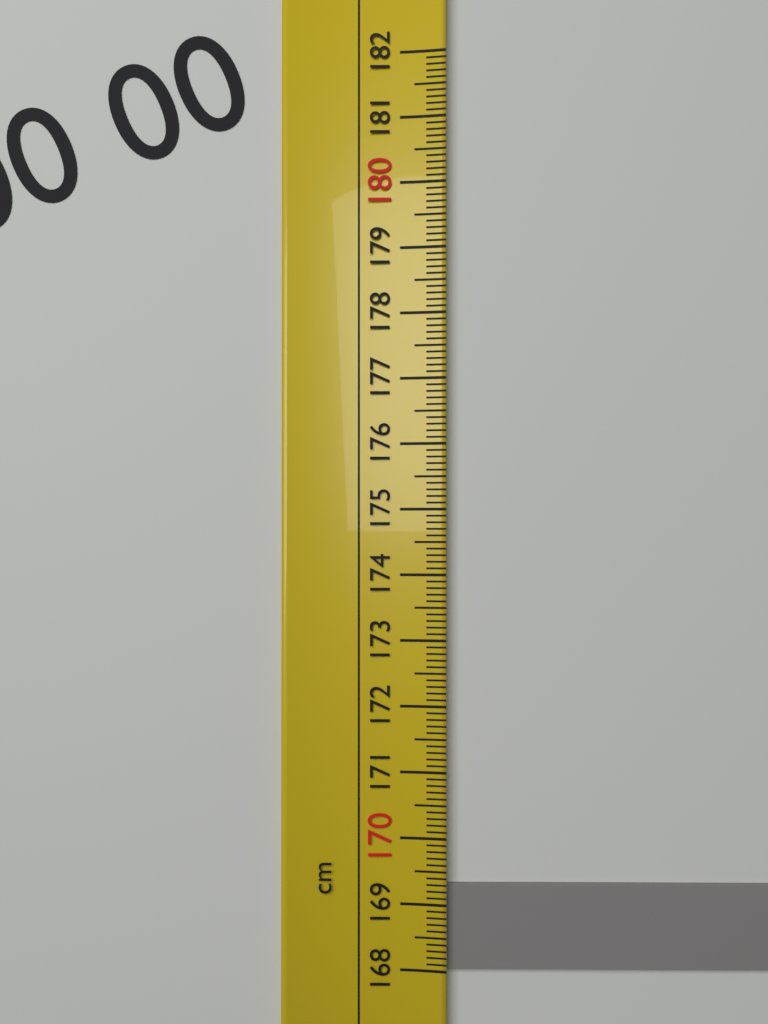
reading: 169.3 cm
